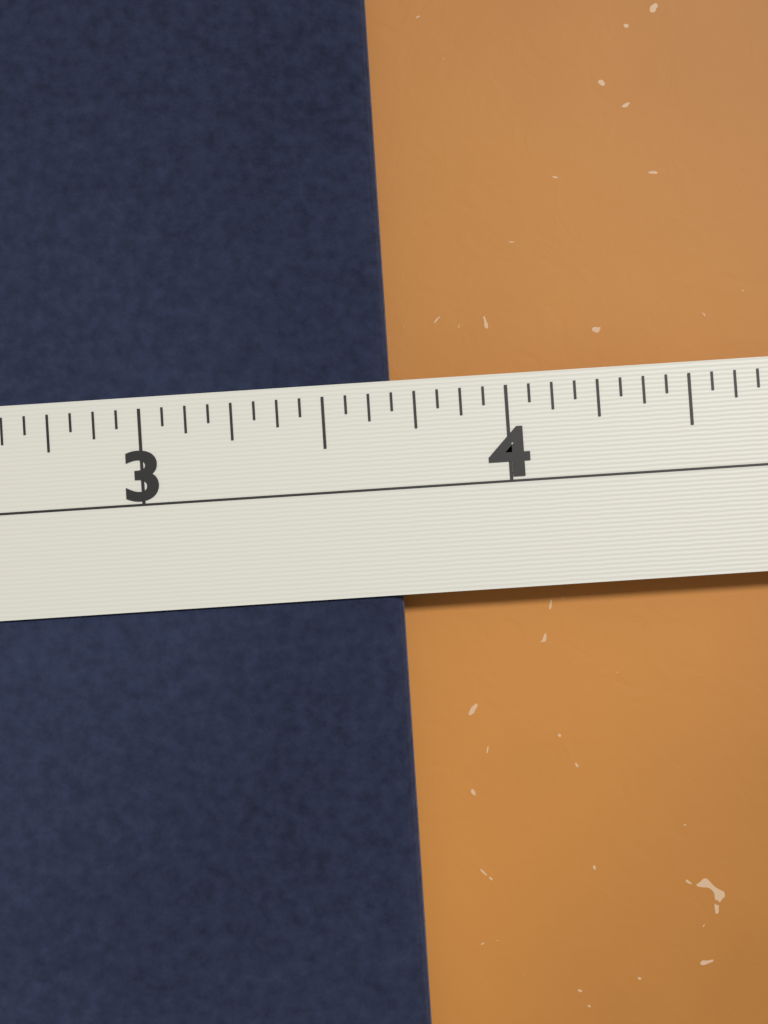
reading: 3.6875 in
